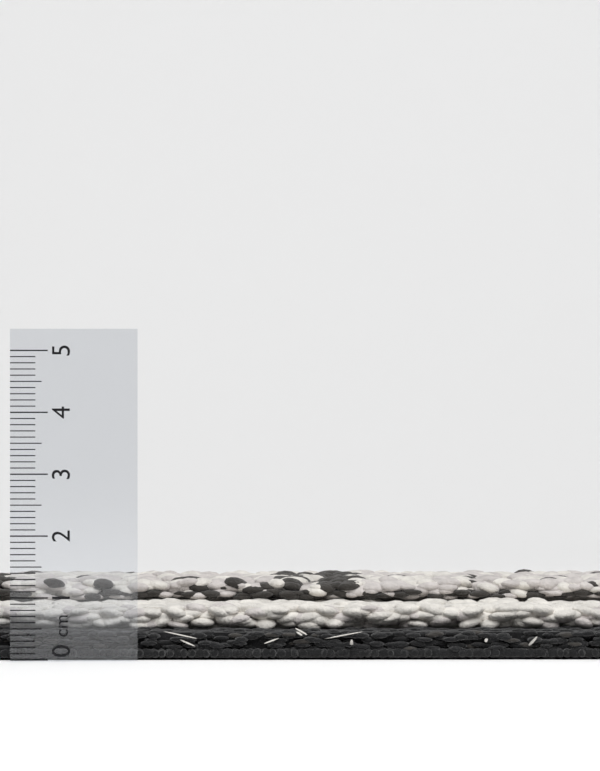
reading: 1.2 cm
